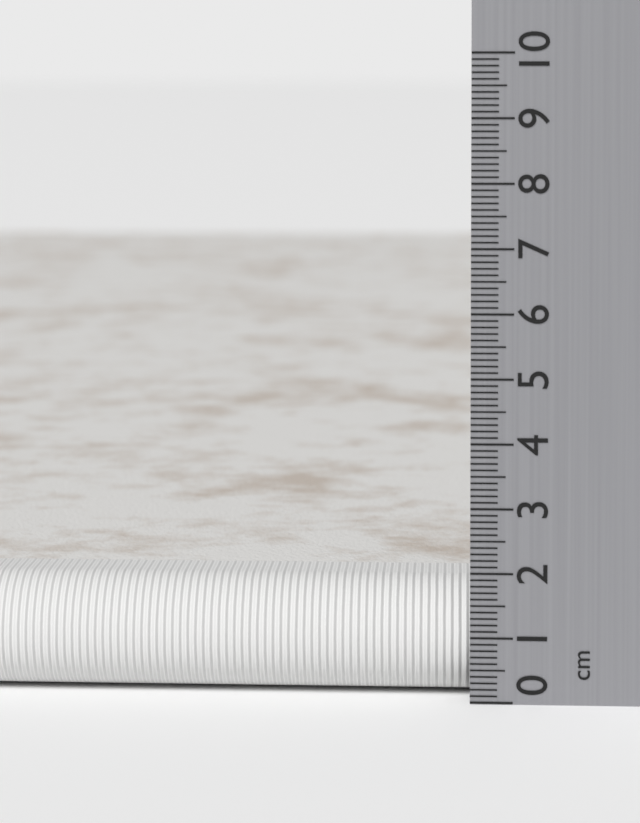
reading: 1.8 cm
